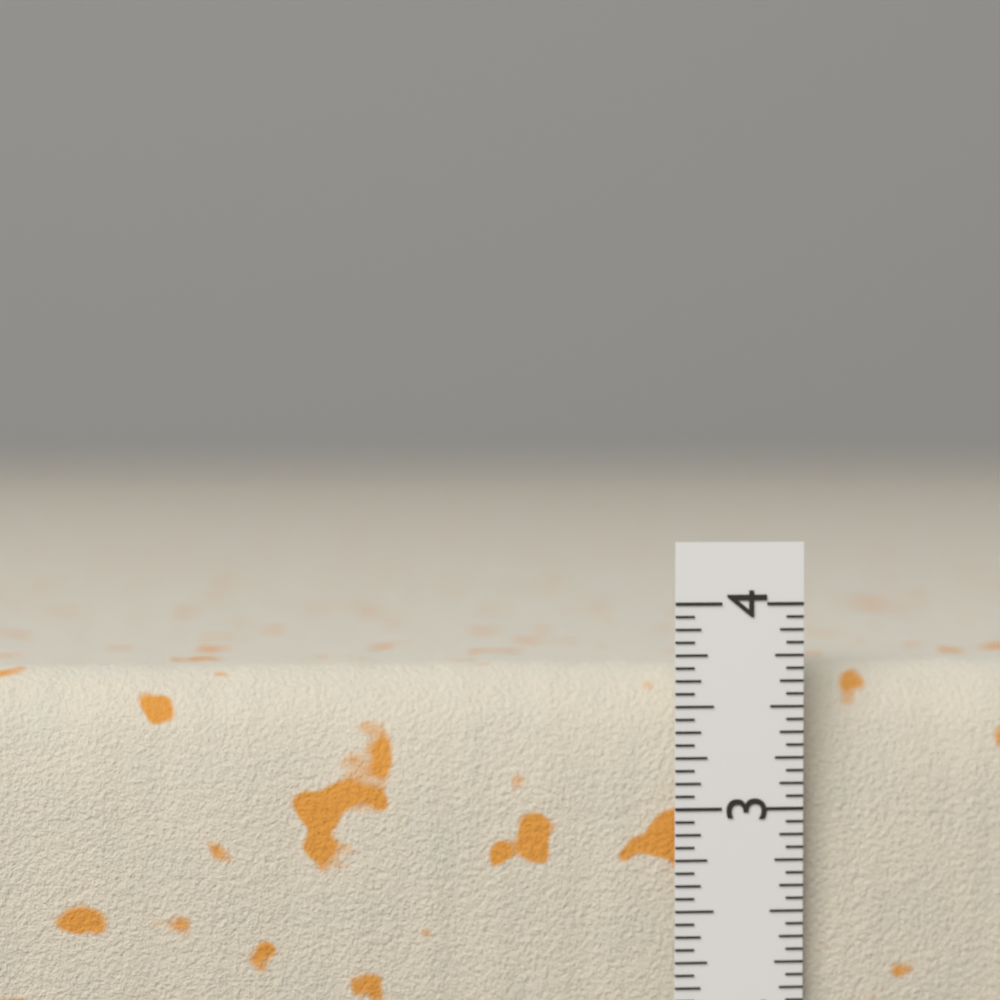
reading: 3.6875 in
